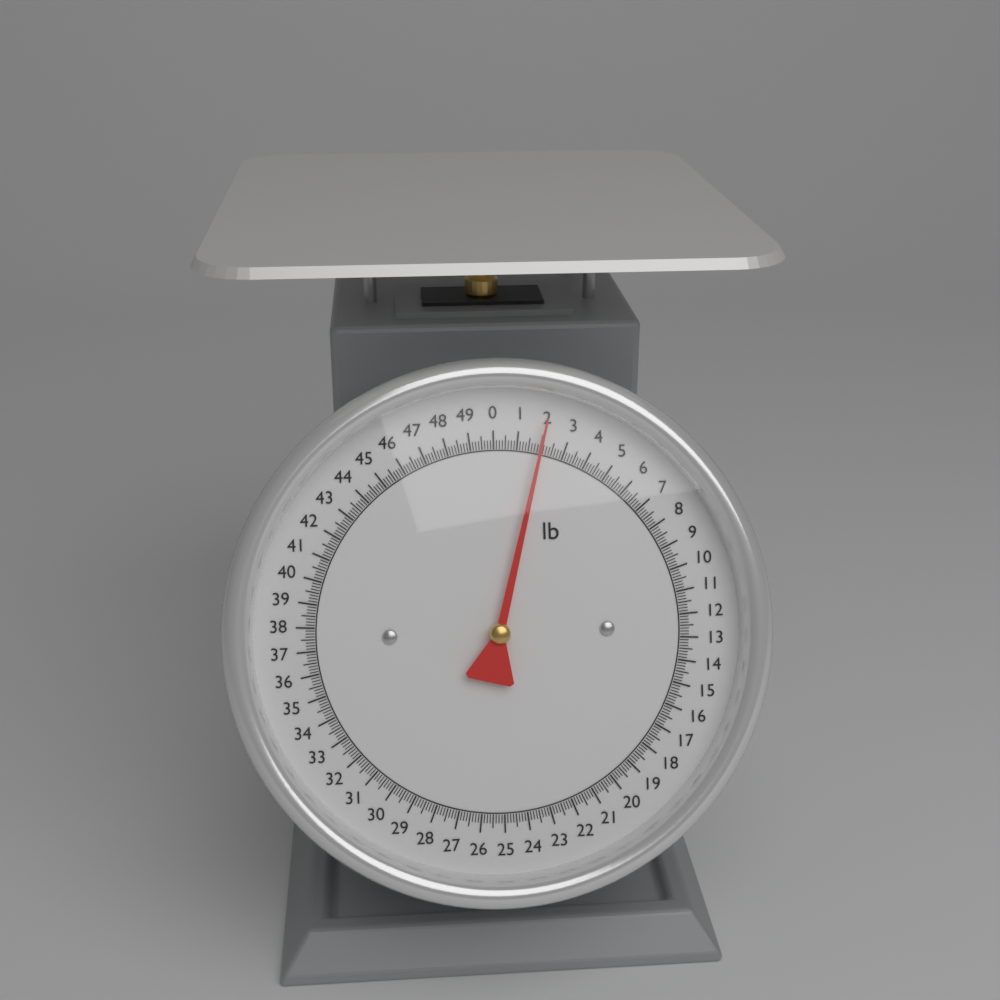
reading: 2.000 lb
